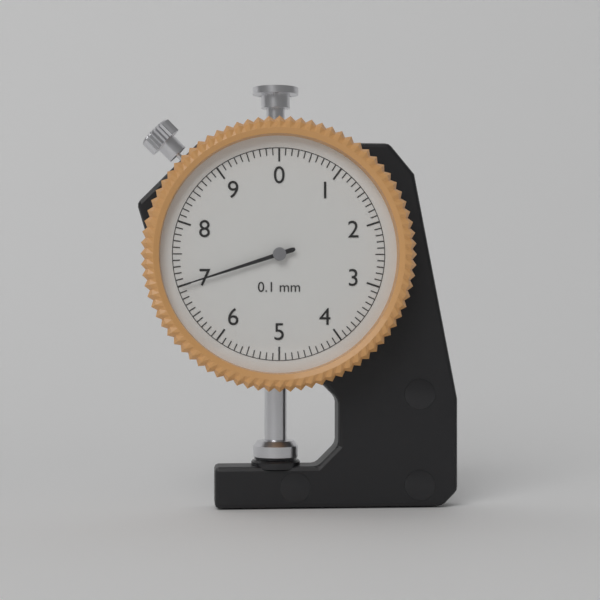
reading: 7.0 mm
